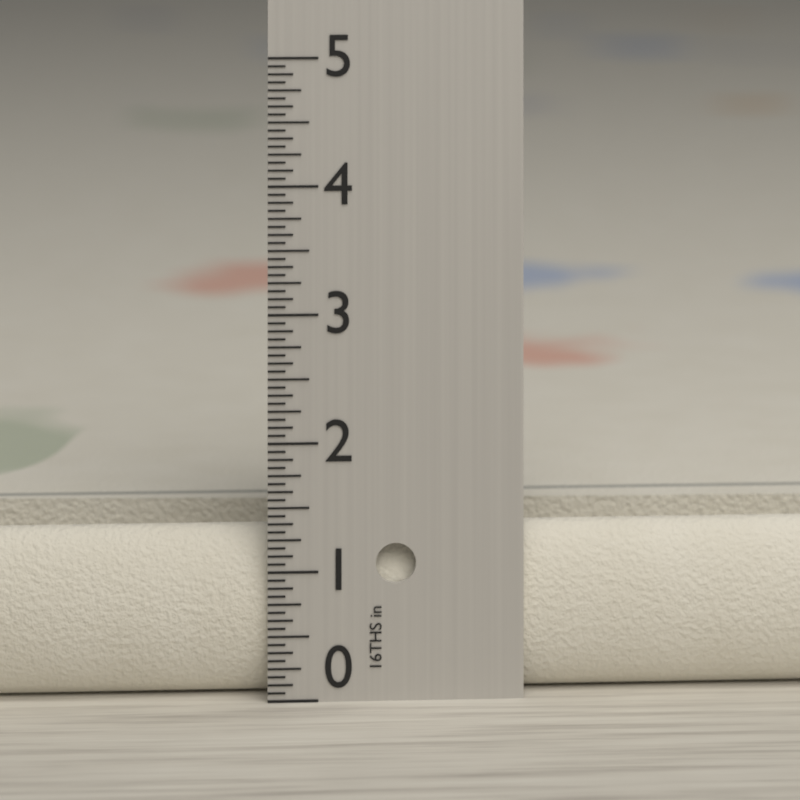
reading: 1.3125 in
